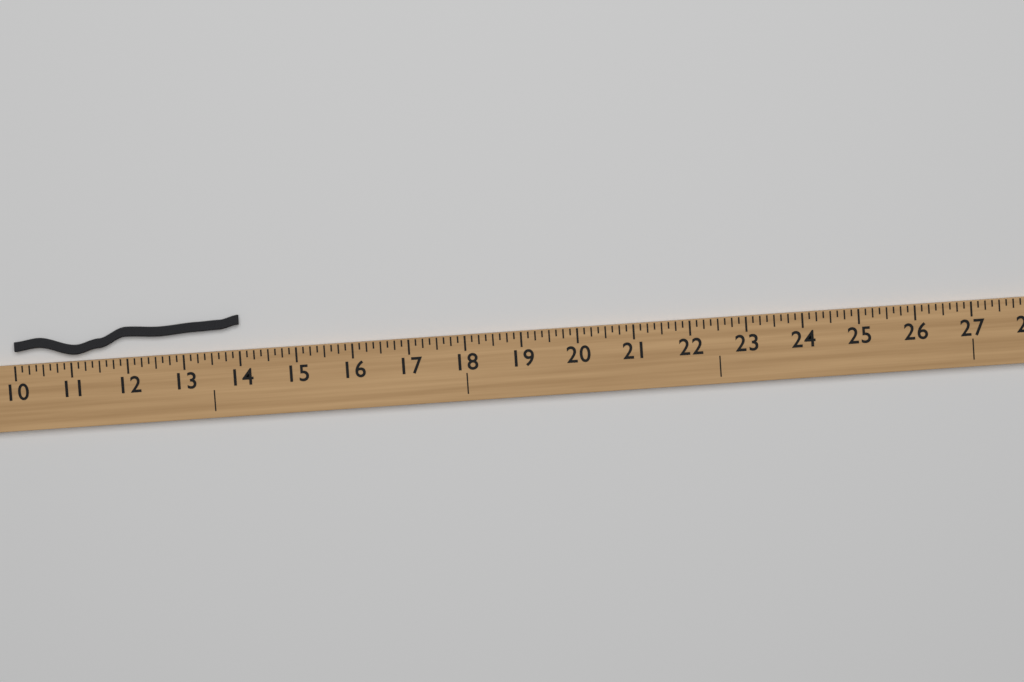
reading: 14.000 (no unit)
